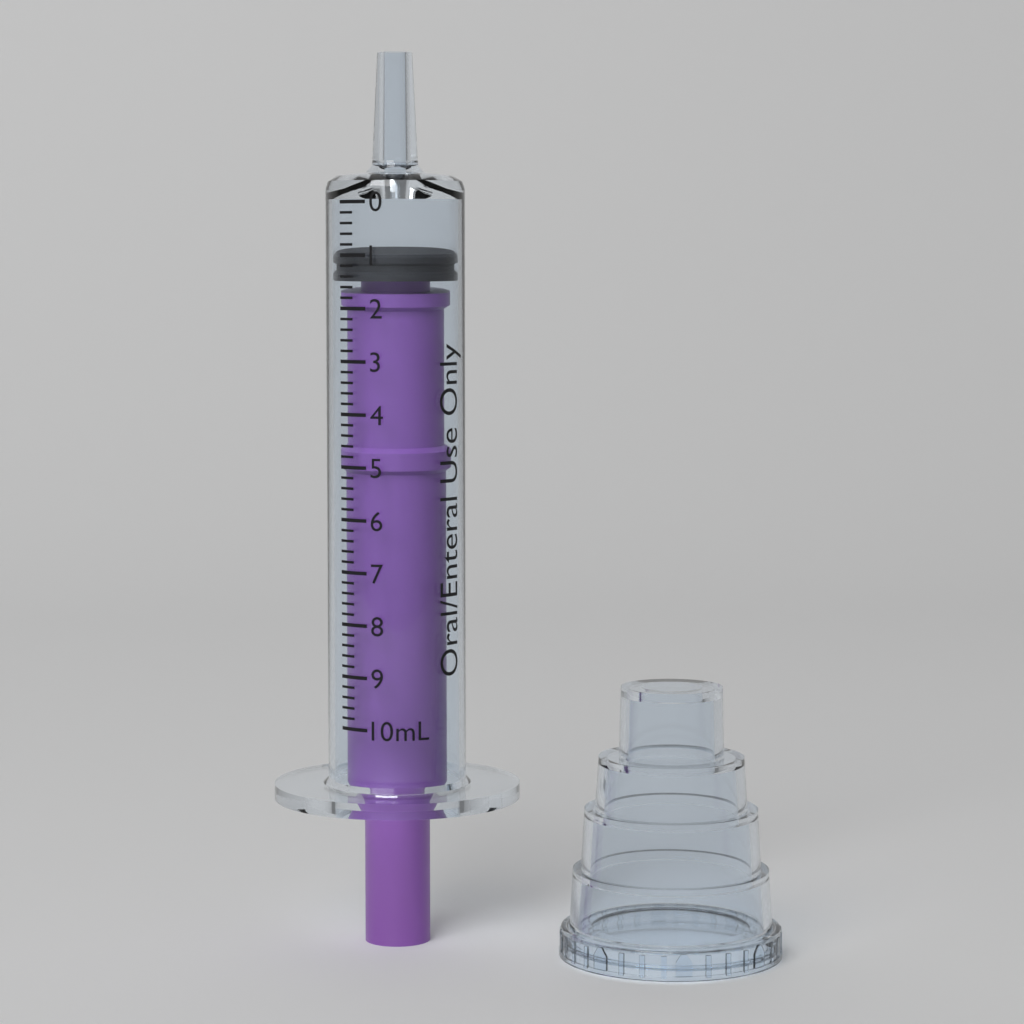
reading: 1.0 mL
